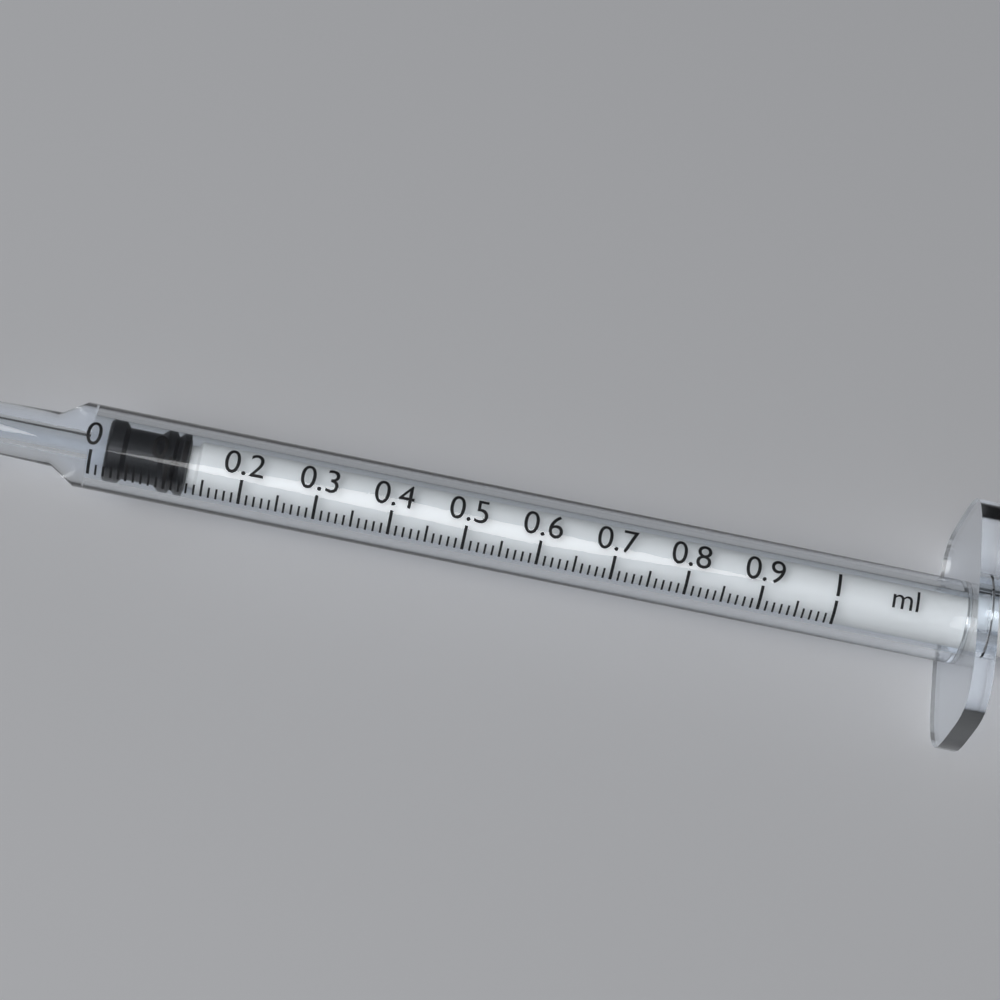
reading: 0.02 ml
